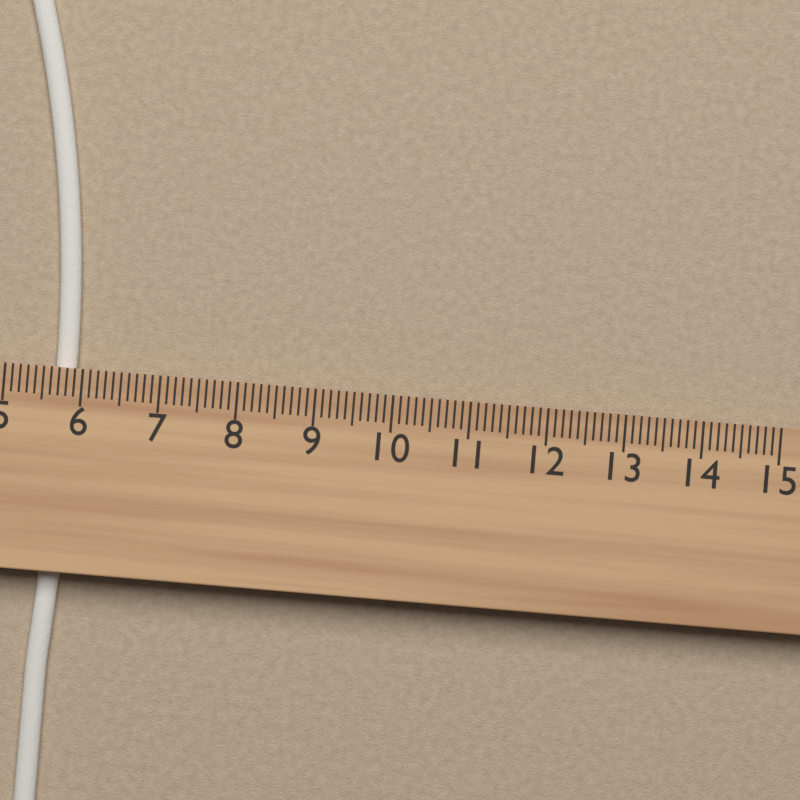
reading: 5.9 cm
